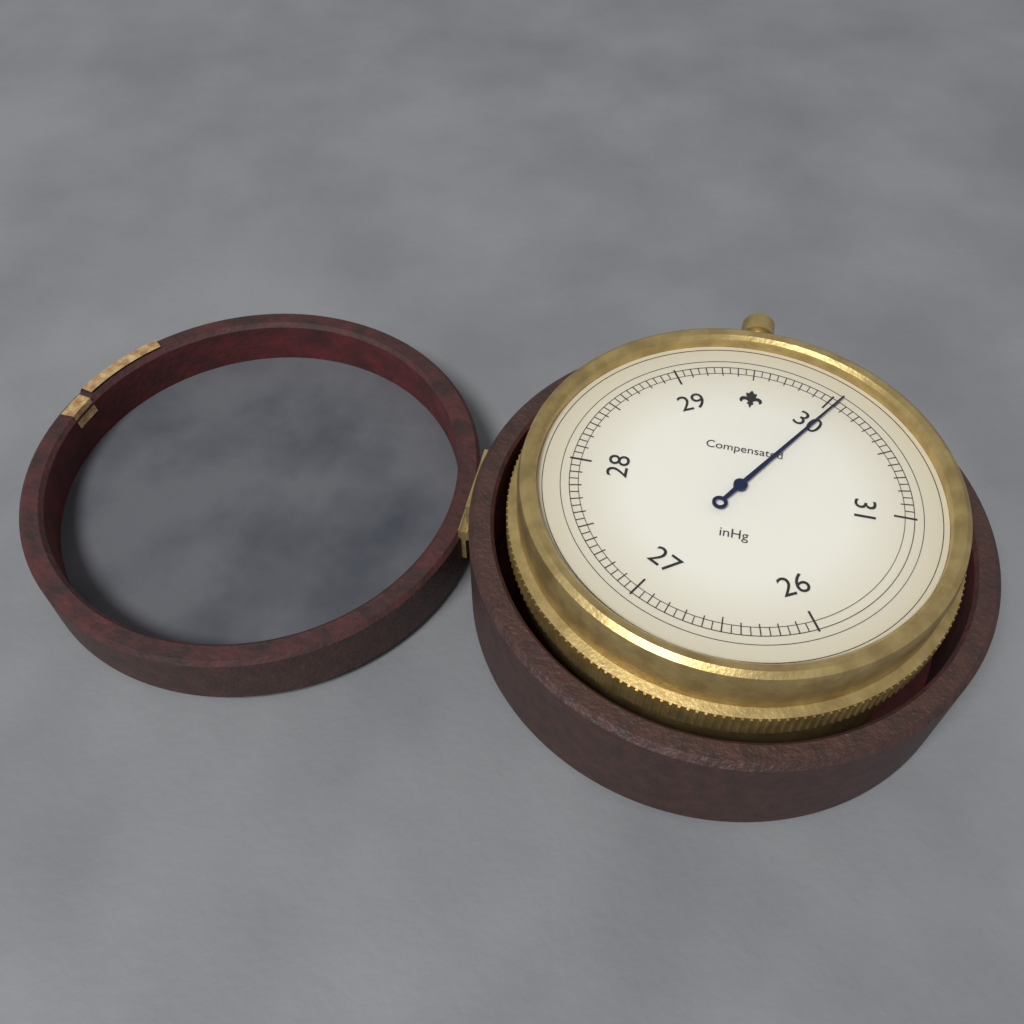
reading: 30.05 inHg
